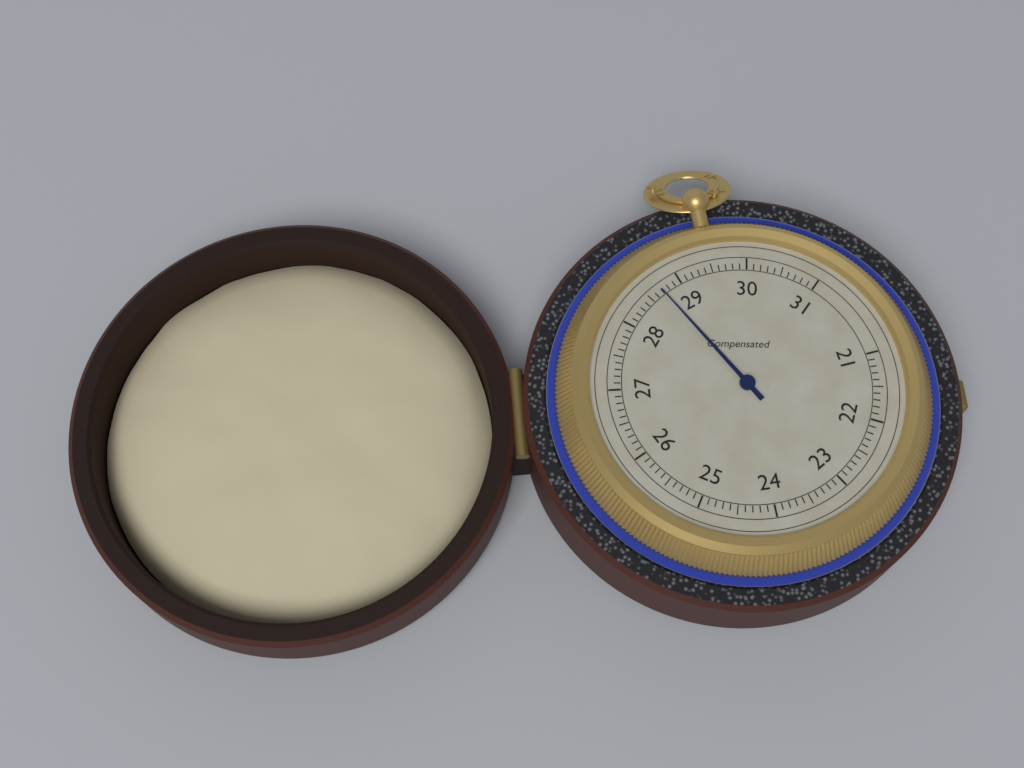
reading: 28.7 (no unit)
